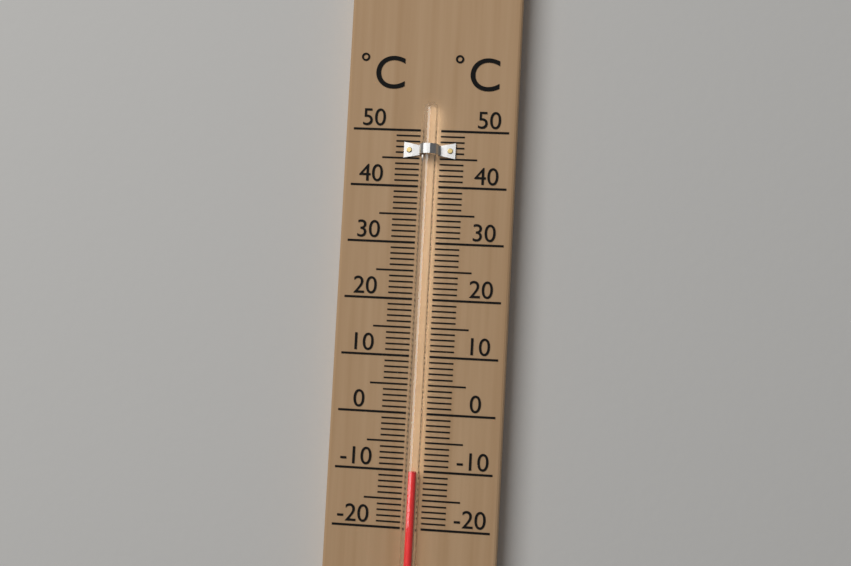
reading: -10 °C
